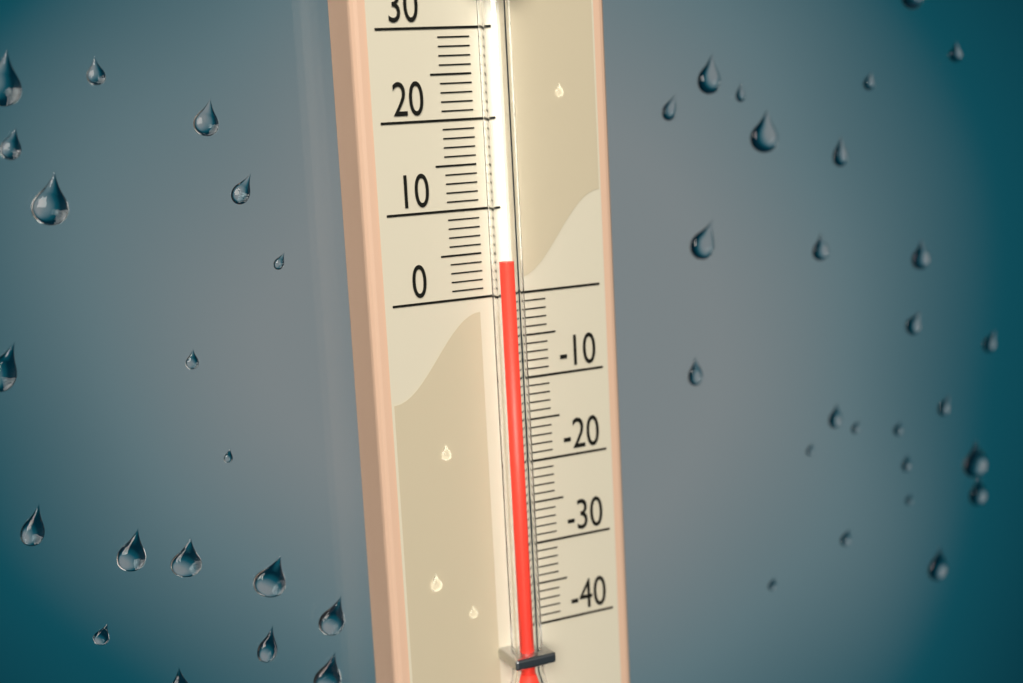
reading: 4 (no unit)
